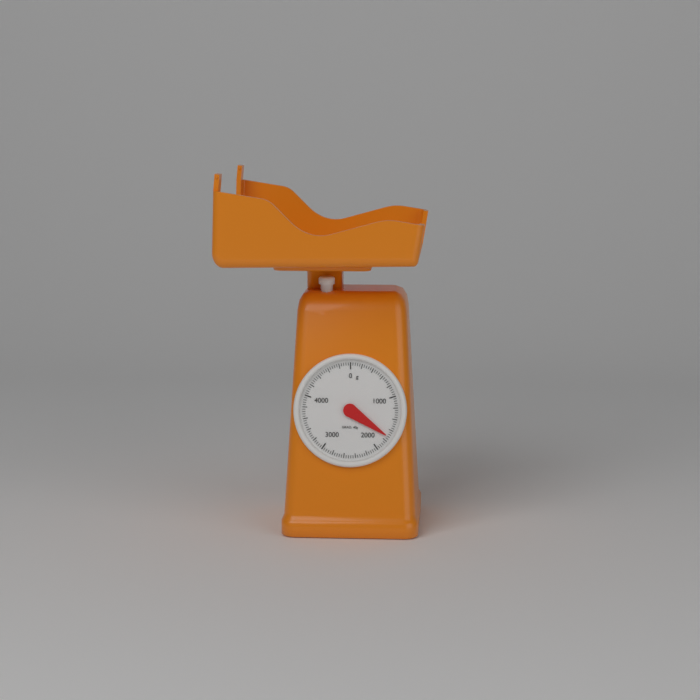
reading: 1720 g
